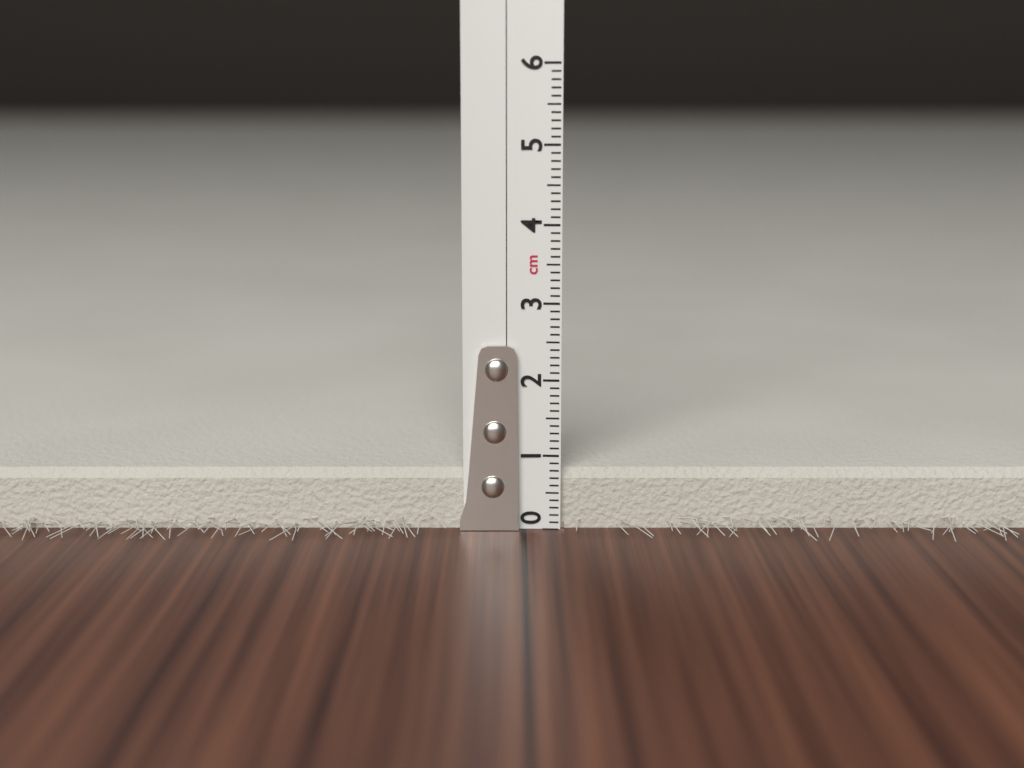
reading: 0.8 cm
